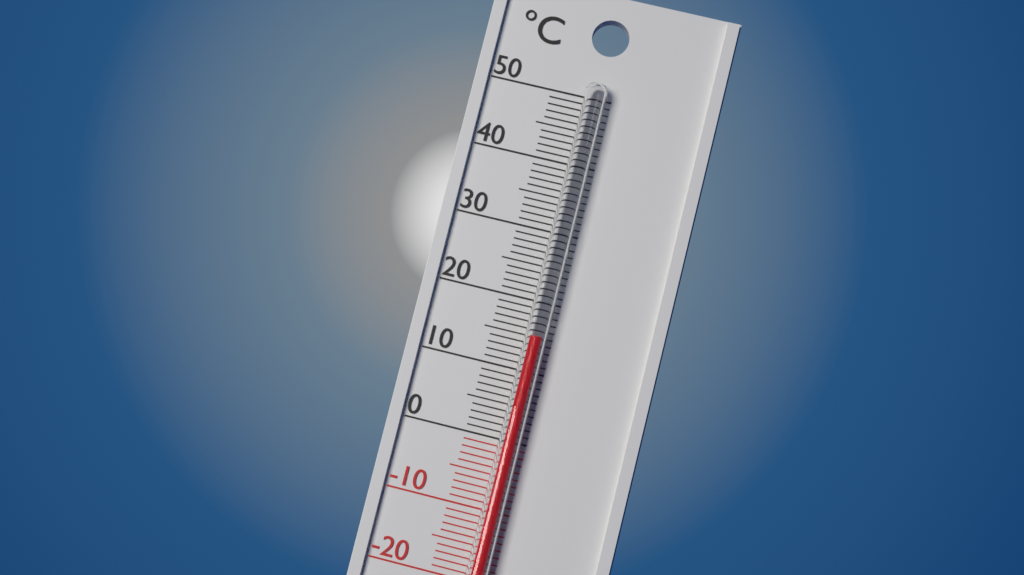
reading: 15 °C
